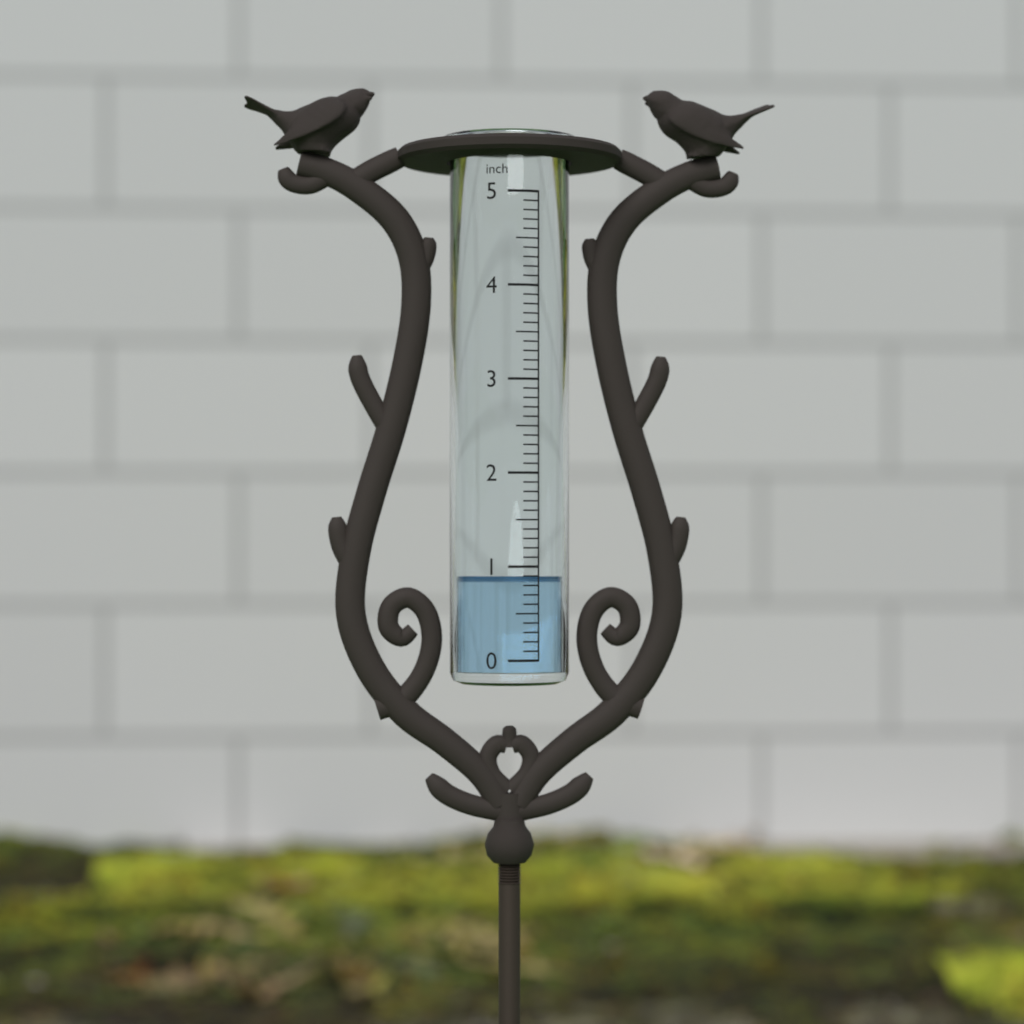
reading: 0.9 inch
